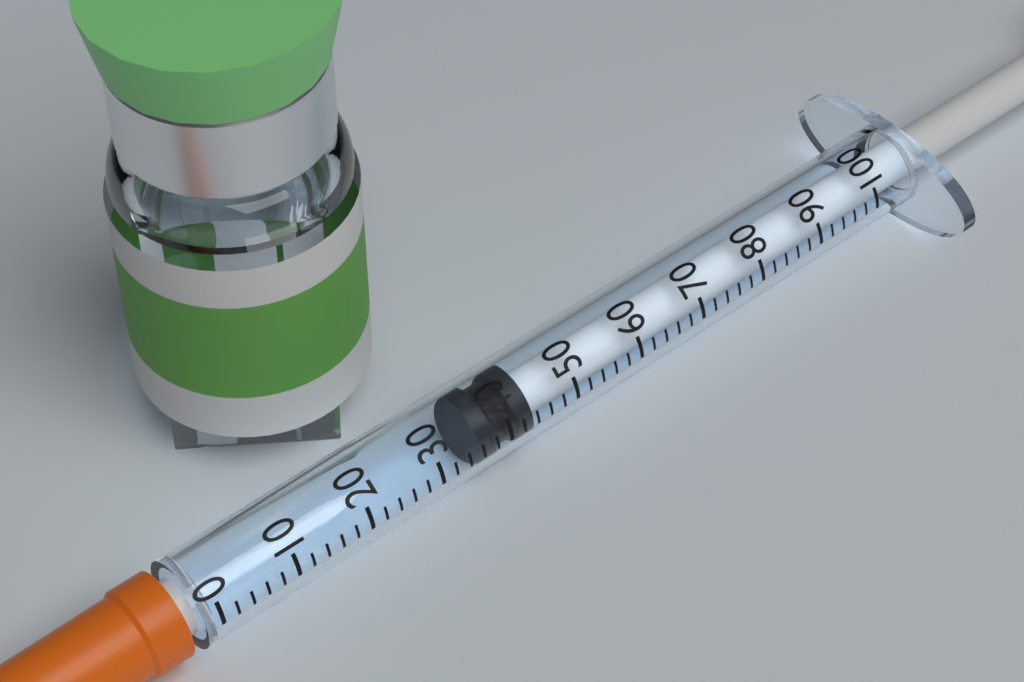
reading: 36 (no unit)
